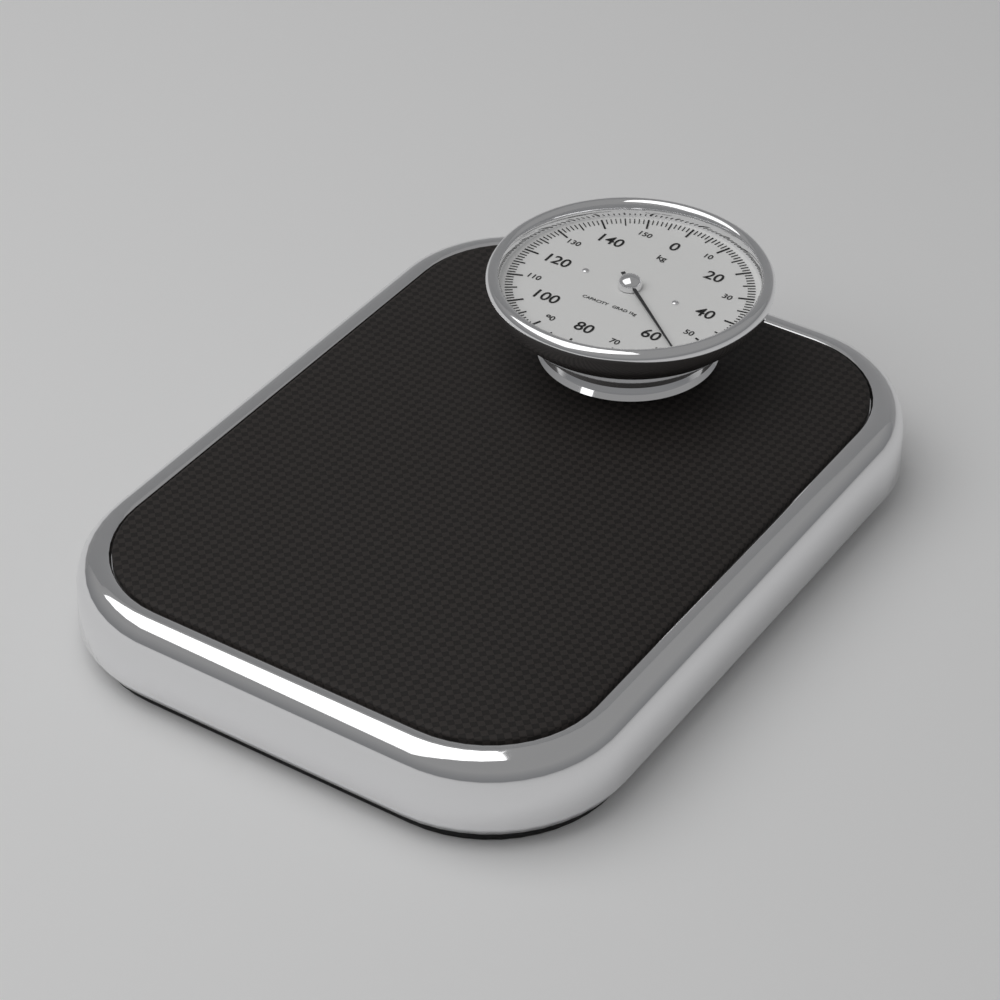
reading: 57 kg
